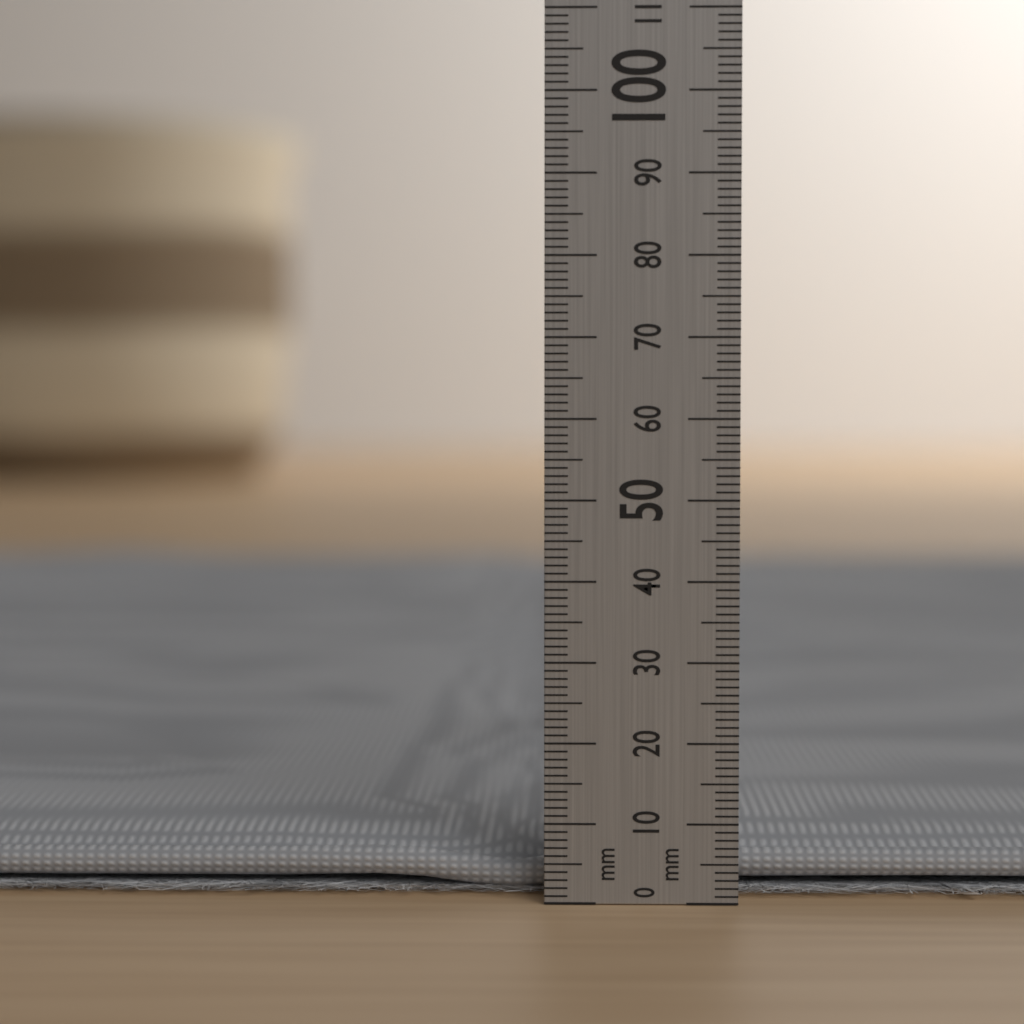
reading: 1 mm
